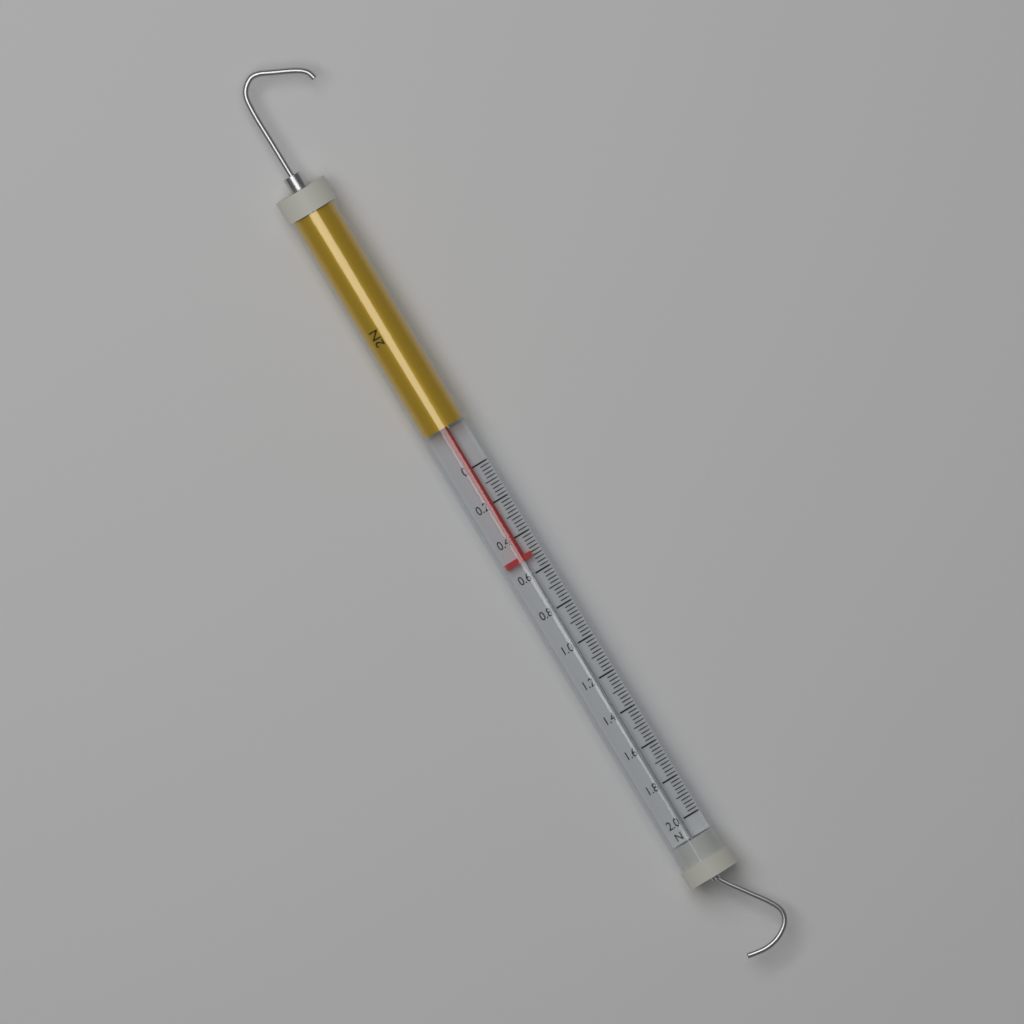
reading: 0.52 N
